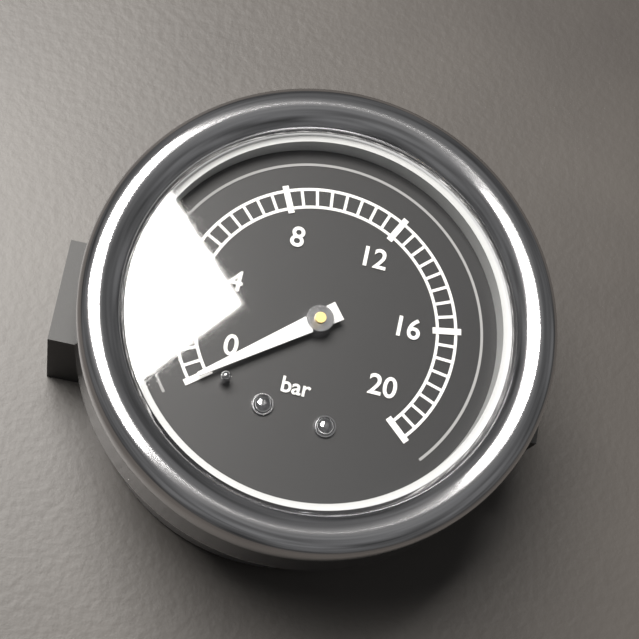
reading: 0.0 bar
